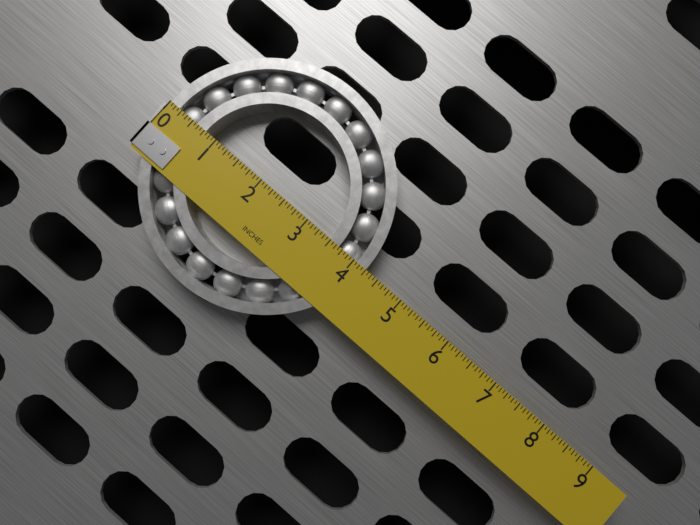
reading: 4.2500 in
